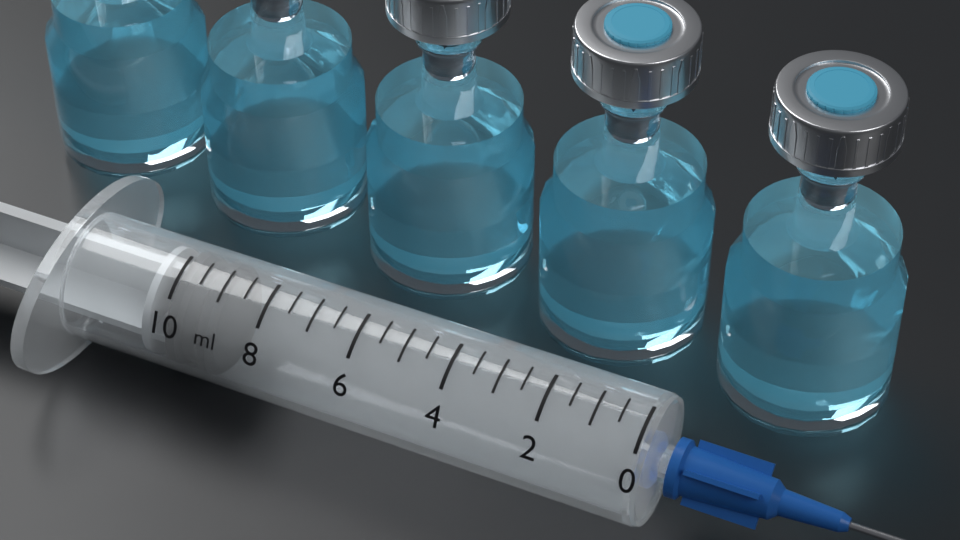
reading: 9.0 ml
